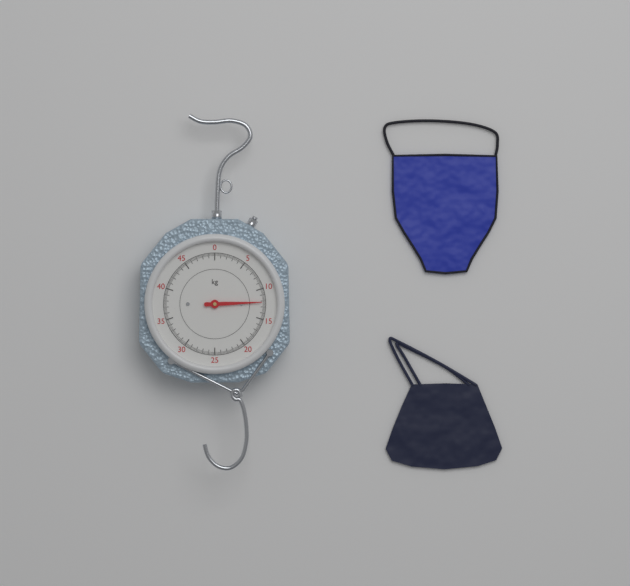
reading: 12.2 kg
